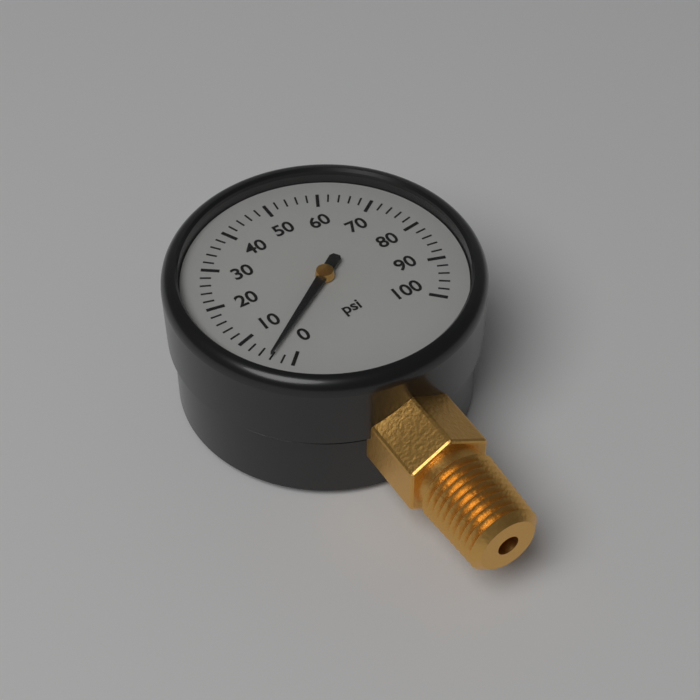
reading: 4 psi
